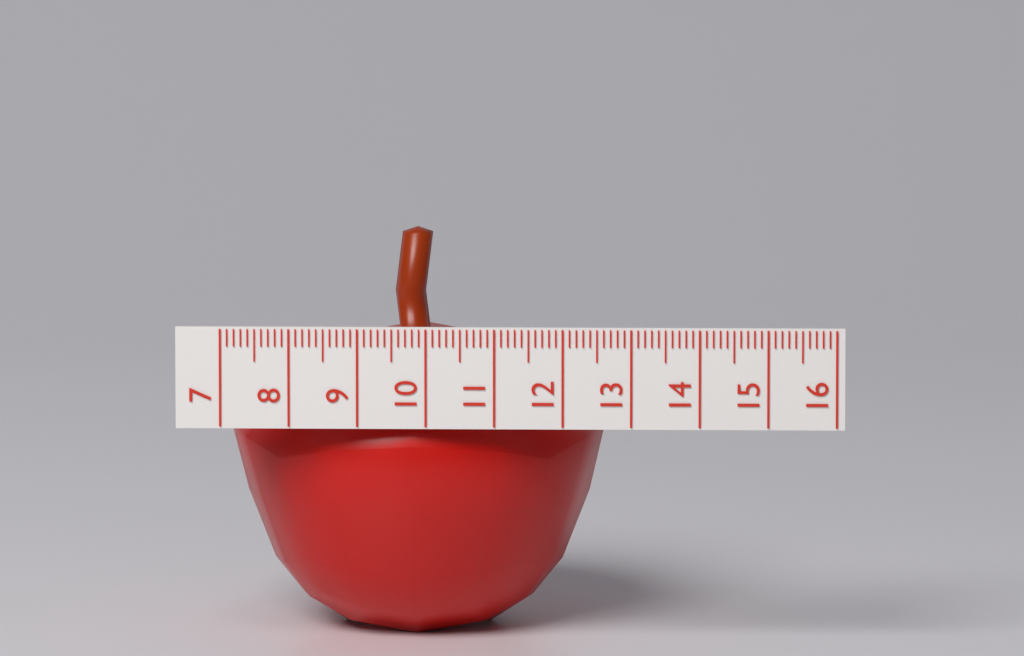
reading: 12.6 (no unit)
